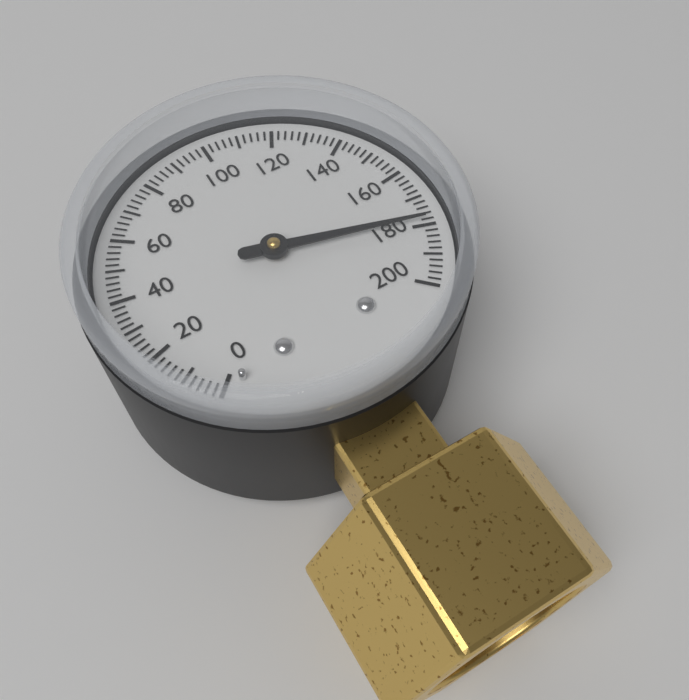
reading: 178 (no unit)
